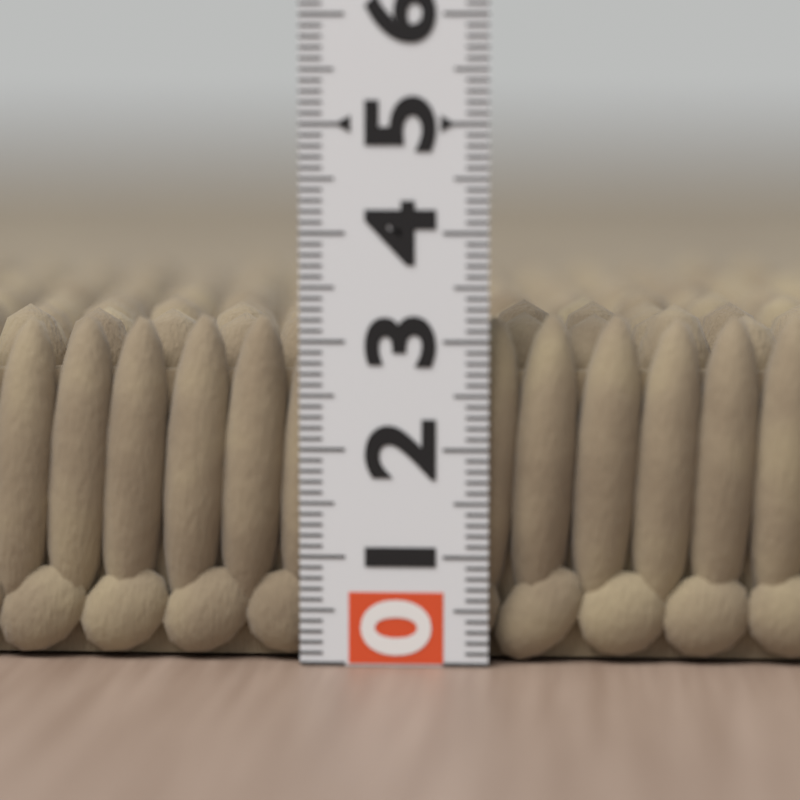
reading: 3.3 (no unit)
